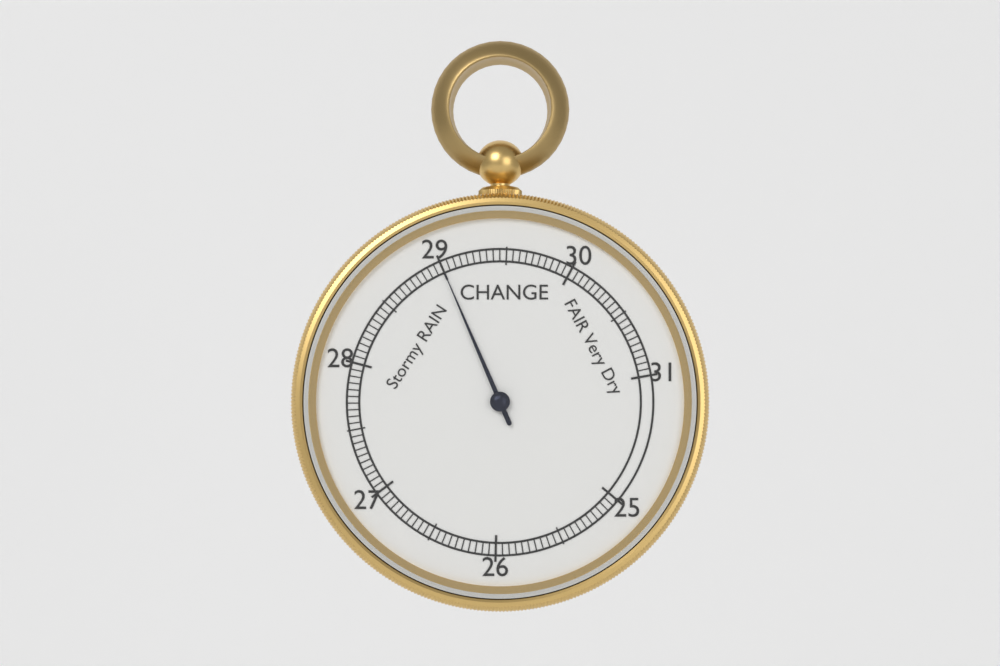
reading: 29.00 inHg
